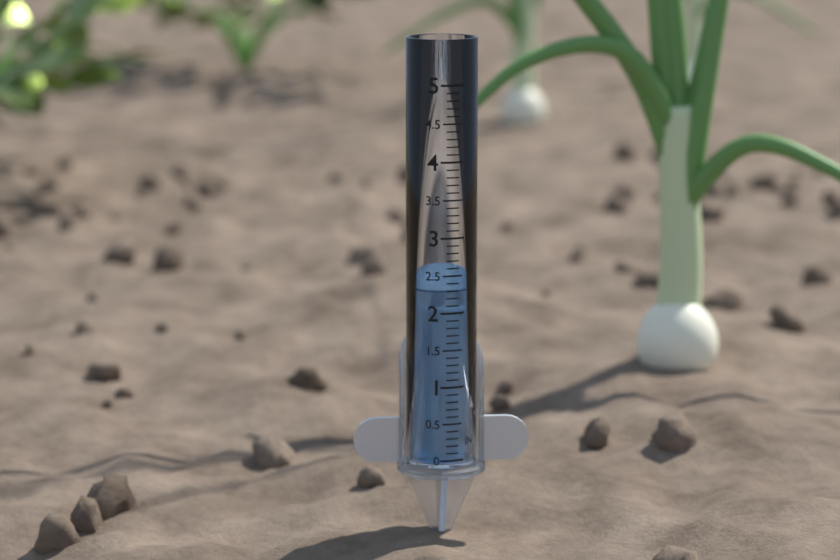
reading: 2.3 in
